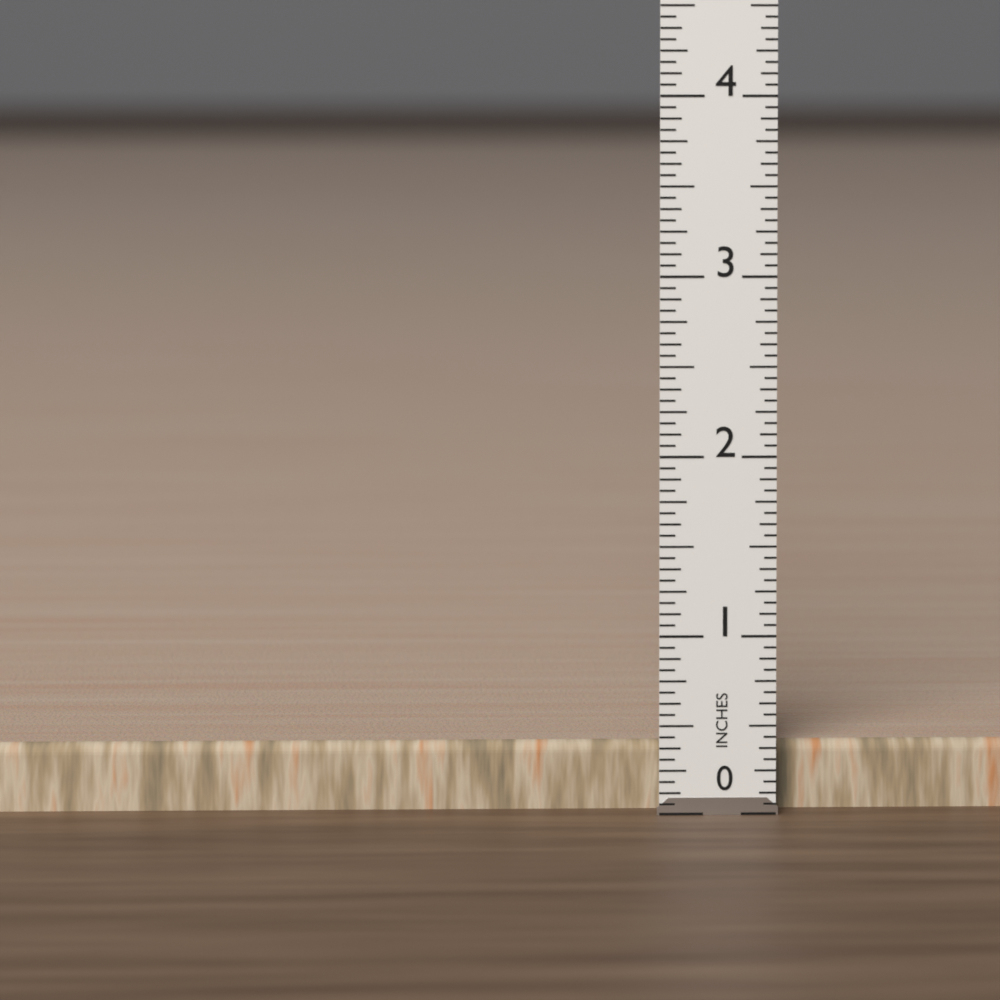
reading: 0.3750 in
